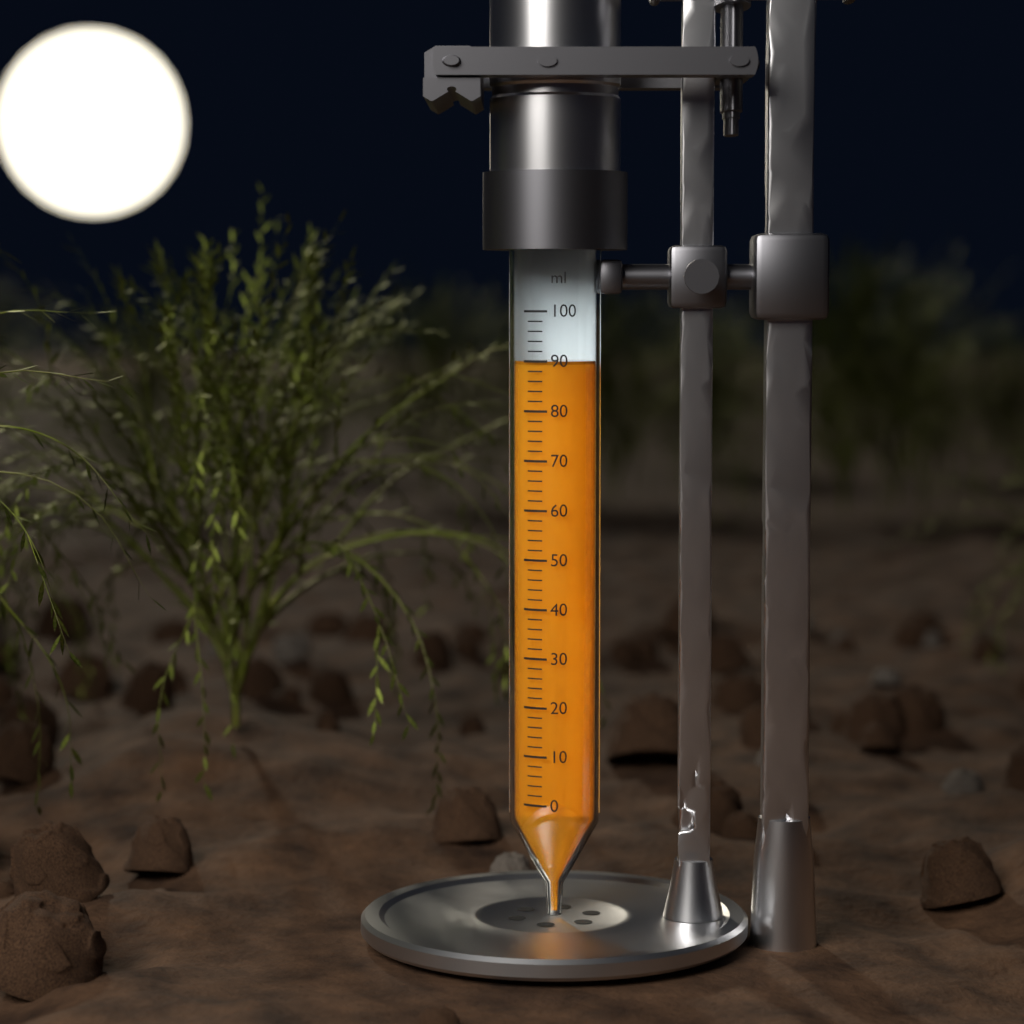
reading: 90 ml
